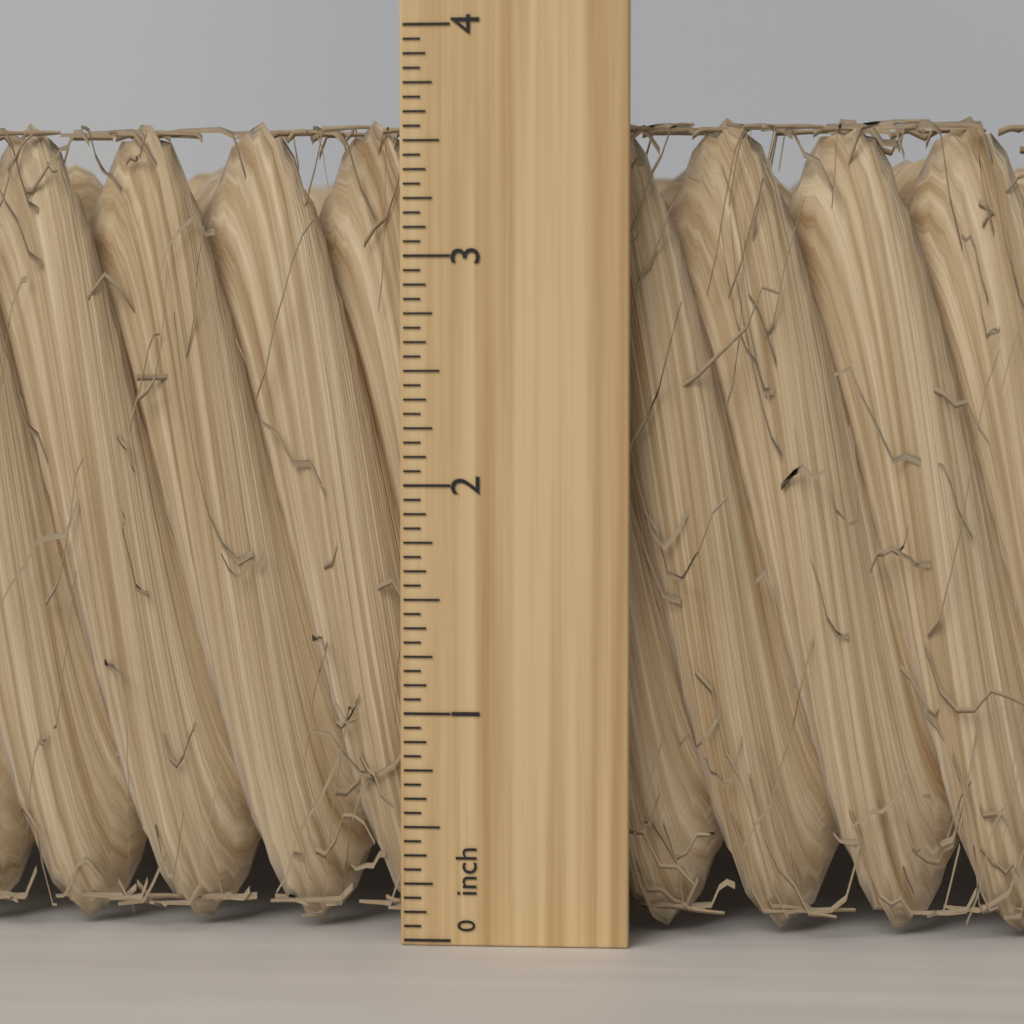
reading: 3.6250 inch
